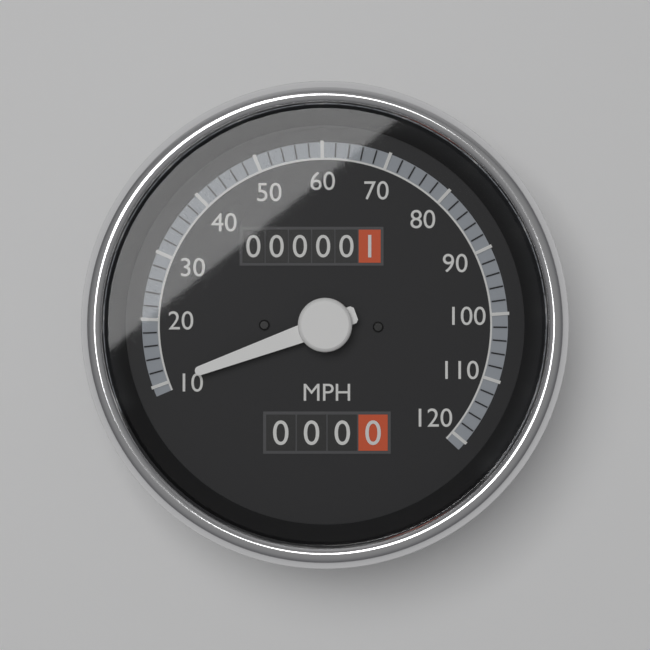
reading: 10 mph
